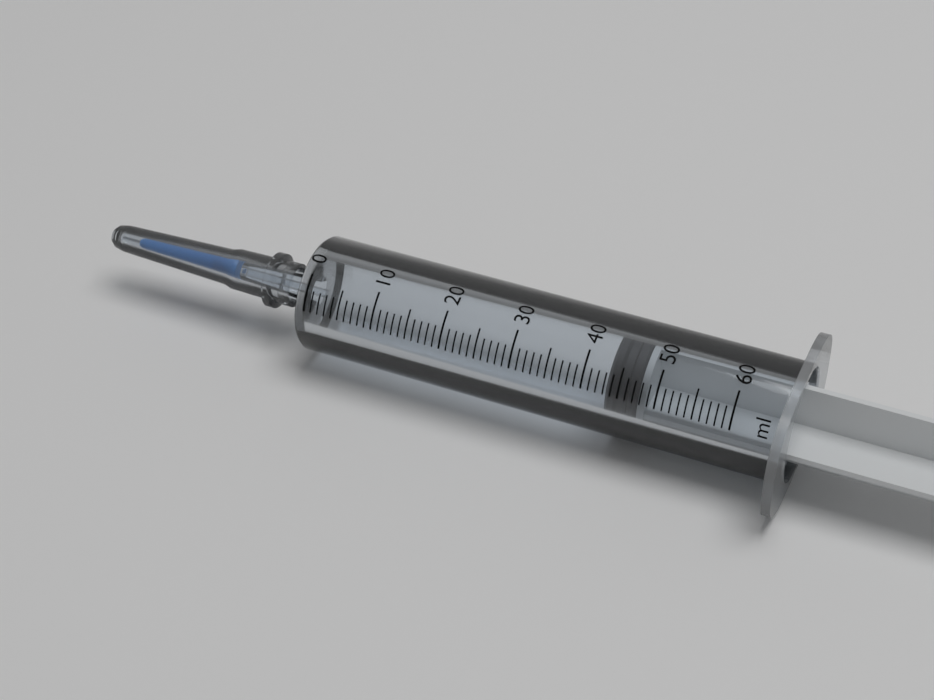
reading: 43 ml
